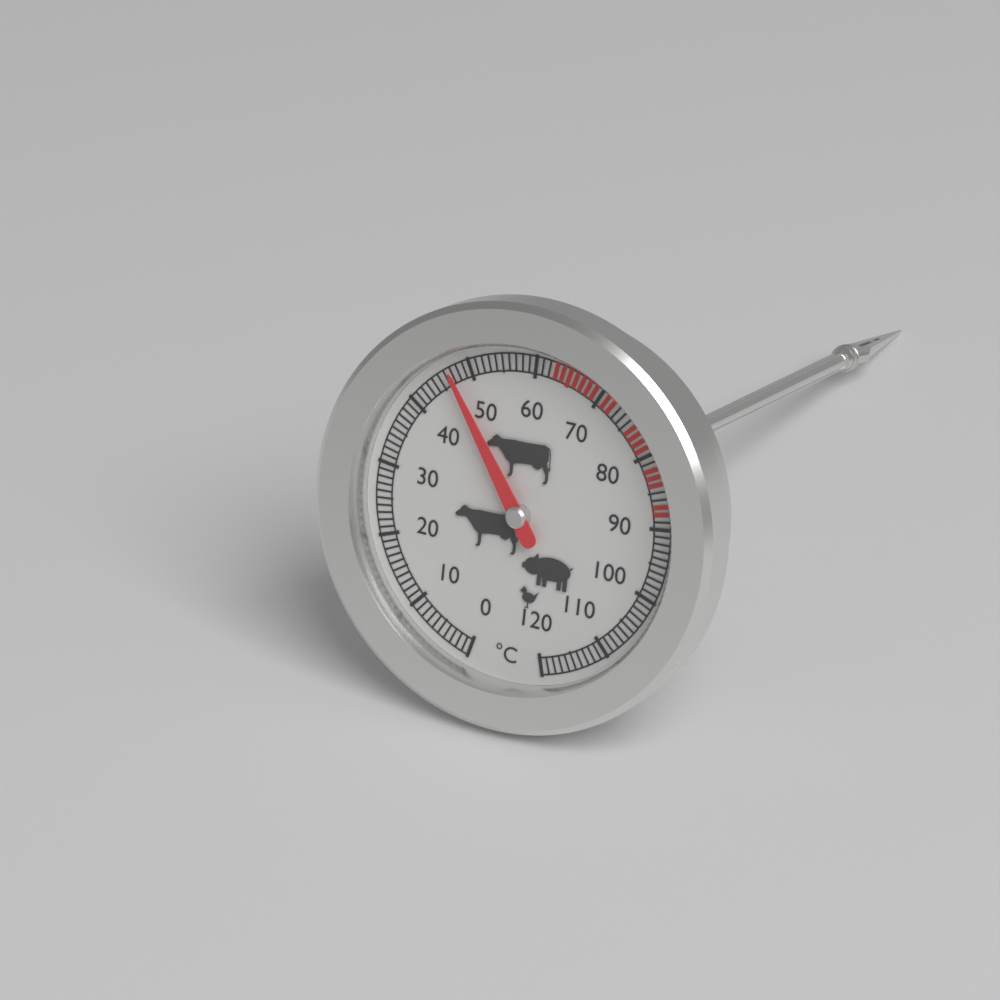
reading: 47 °C
